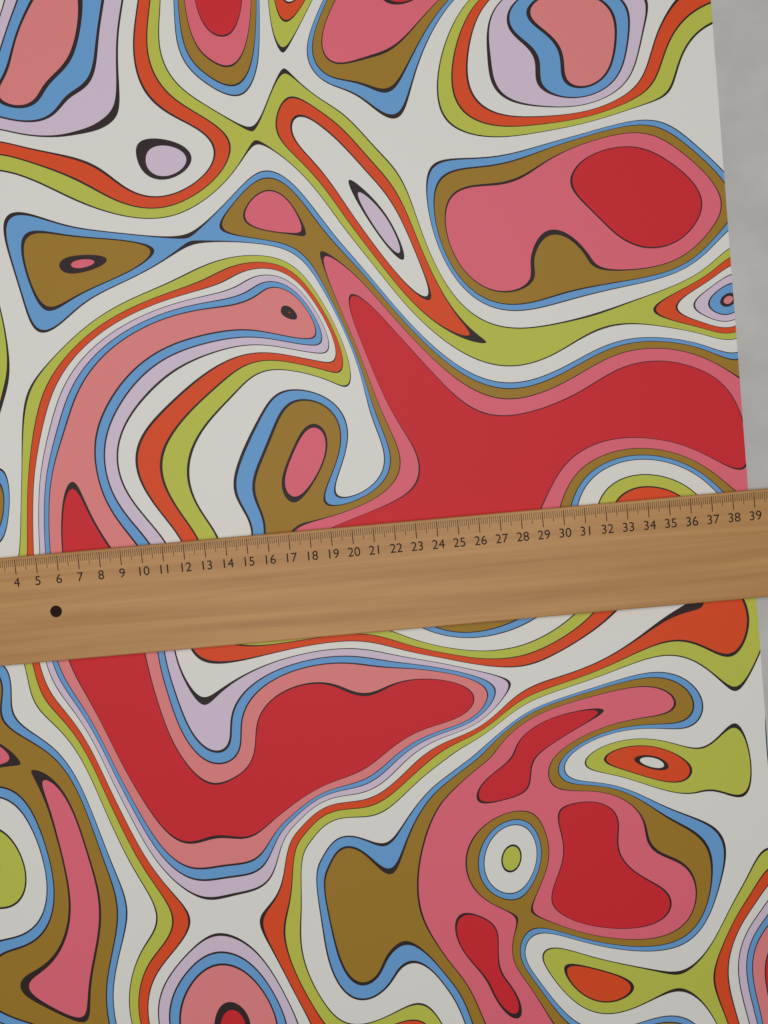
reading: 38.9 cm
